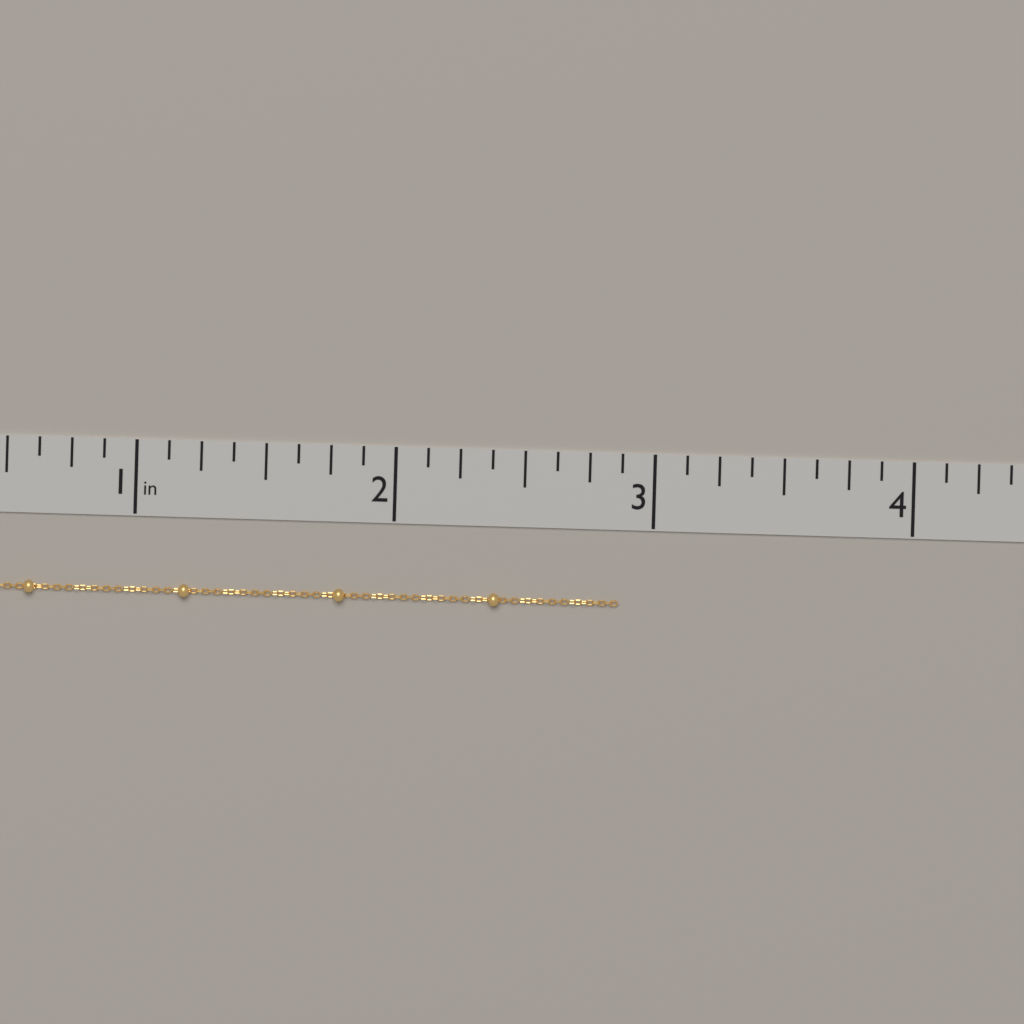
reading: 2.875 in
